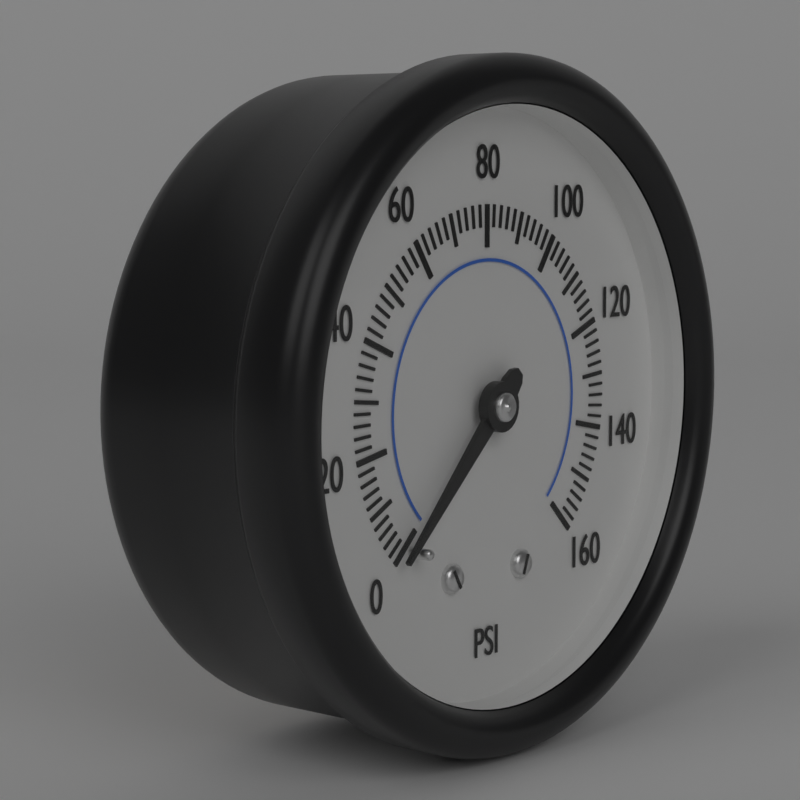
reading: 0 psi
